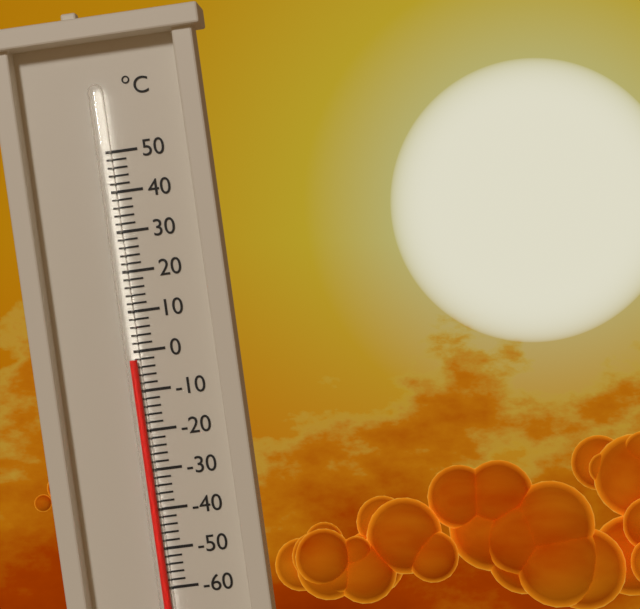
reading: -2 °C
